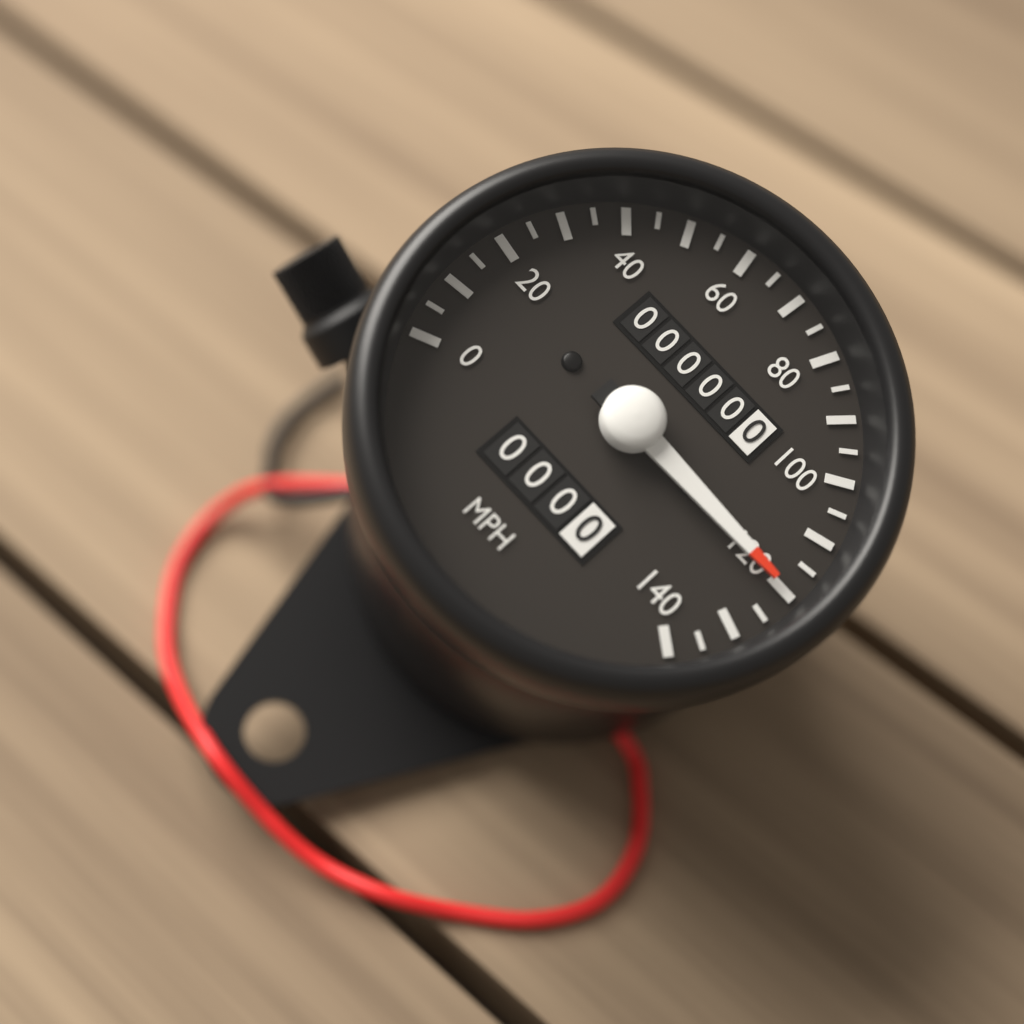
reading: 120 mph
